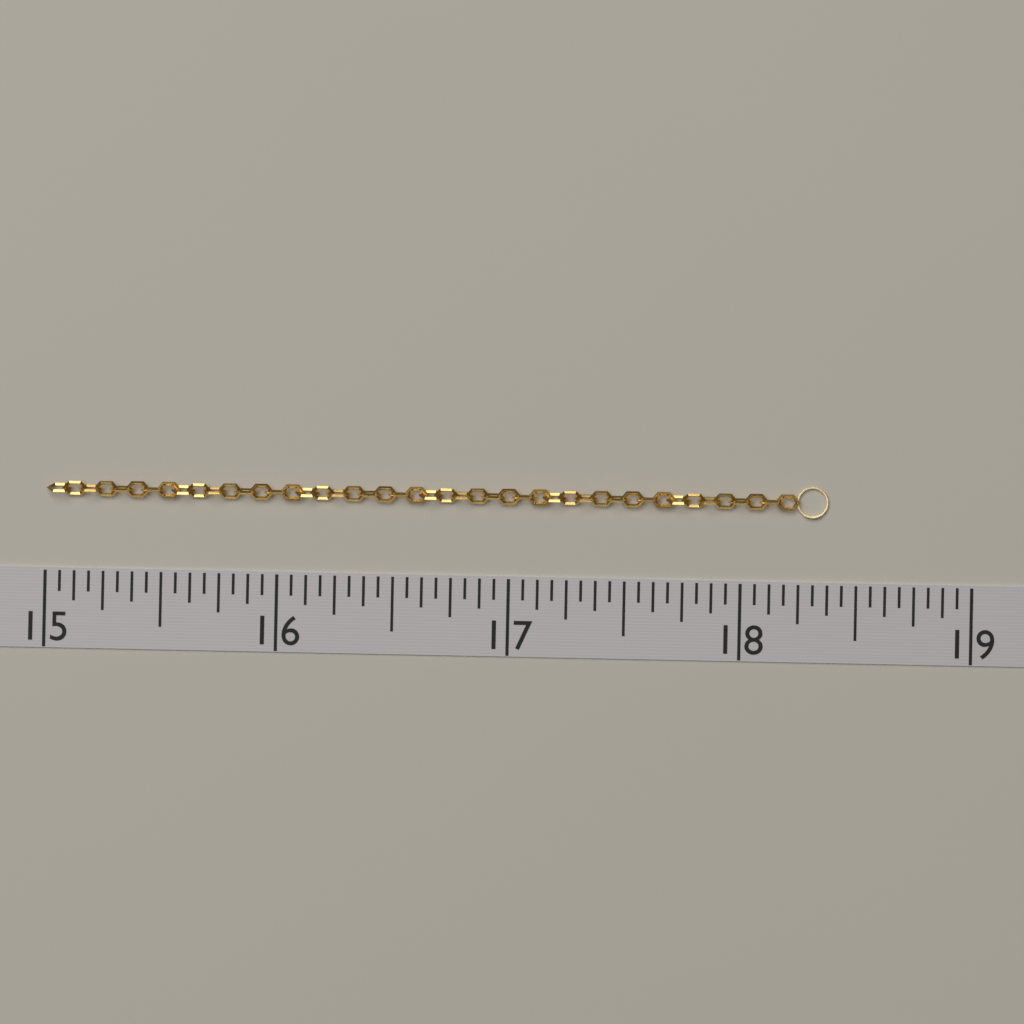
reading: 18.3750 (no unit)
